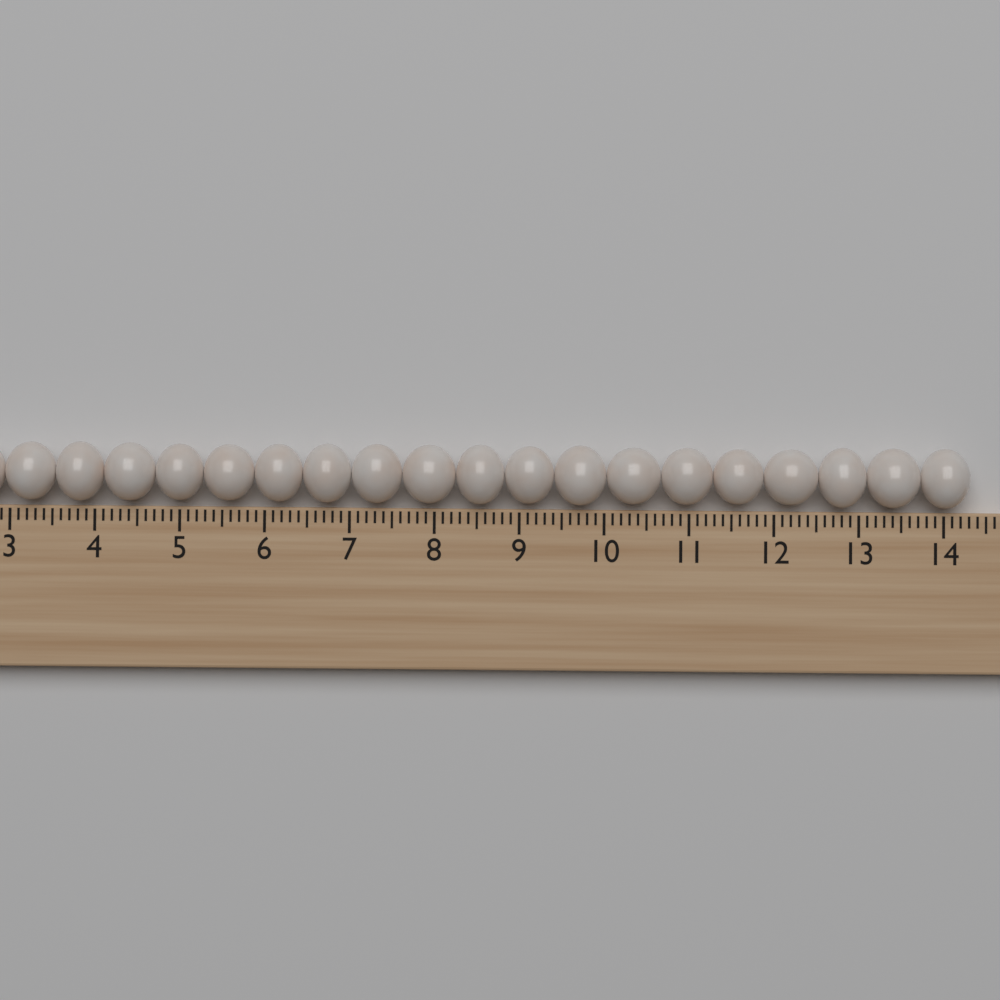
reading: 14.3 (no unit)
